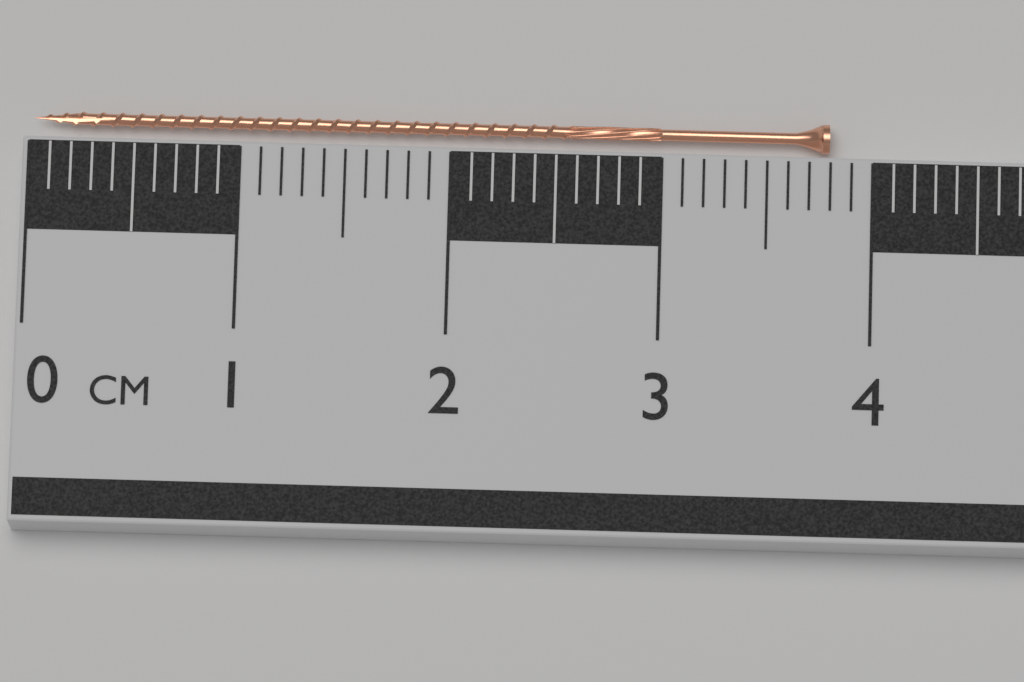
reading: 3.8 cm
